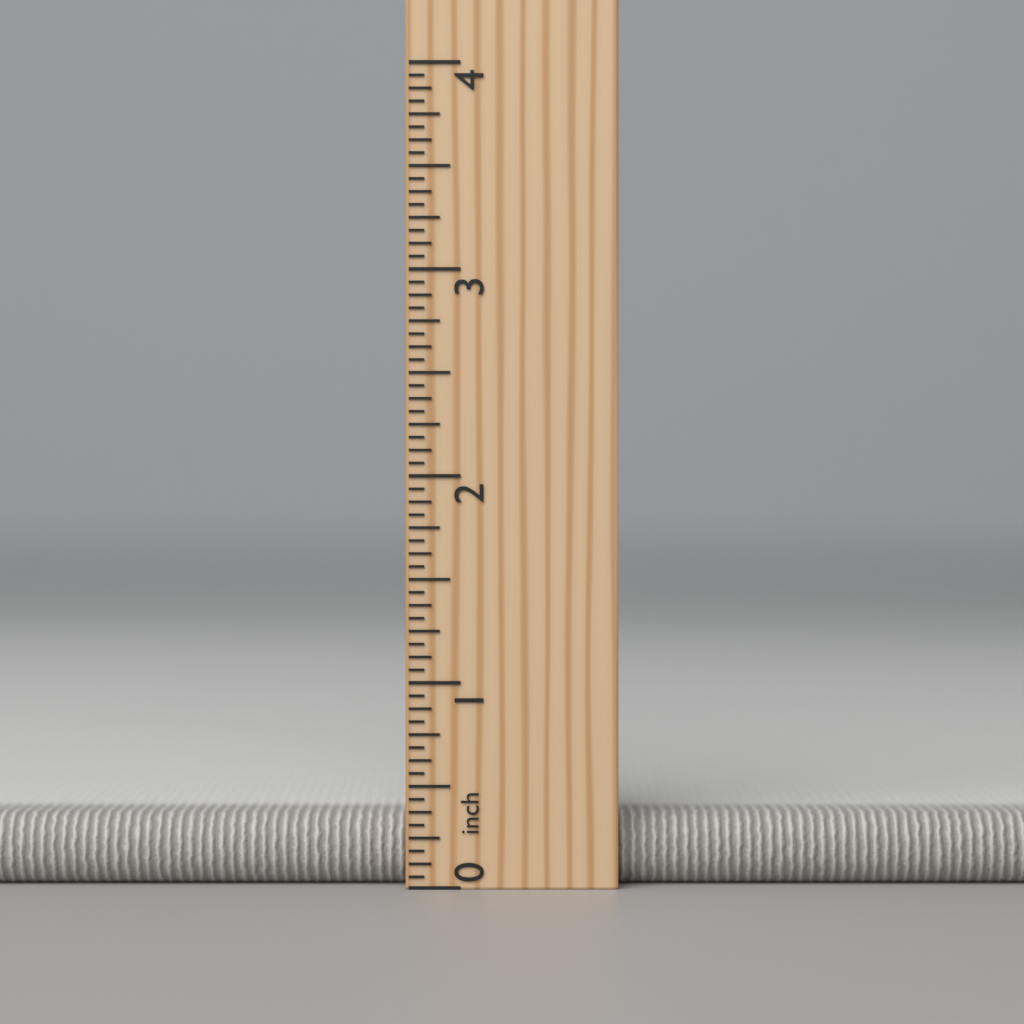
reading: 0.3500 inch
